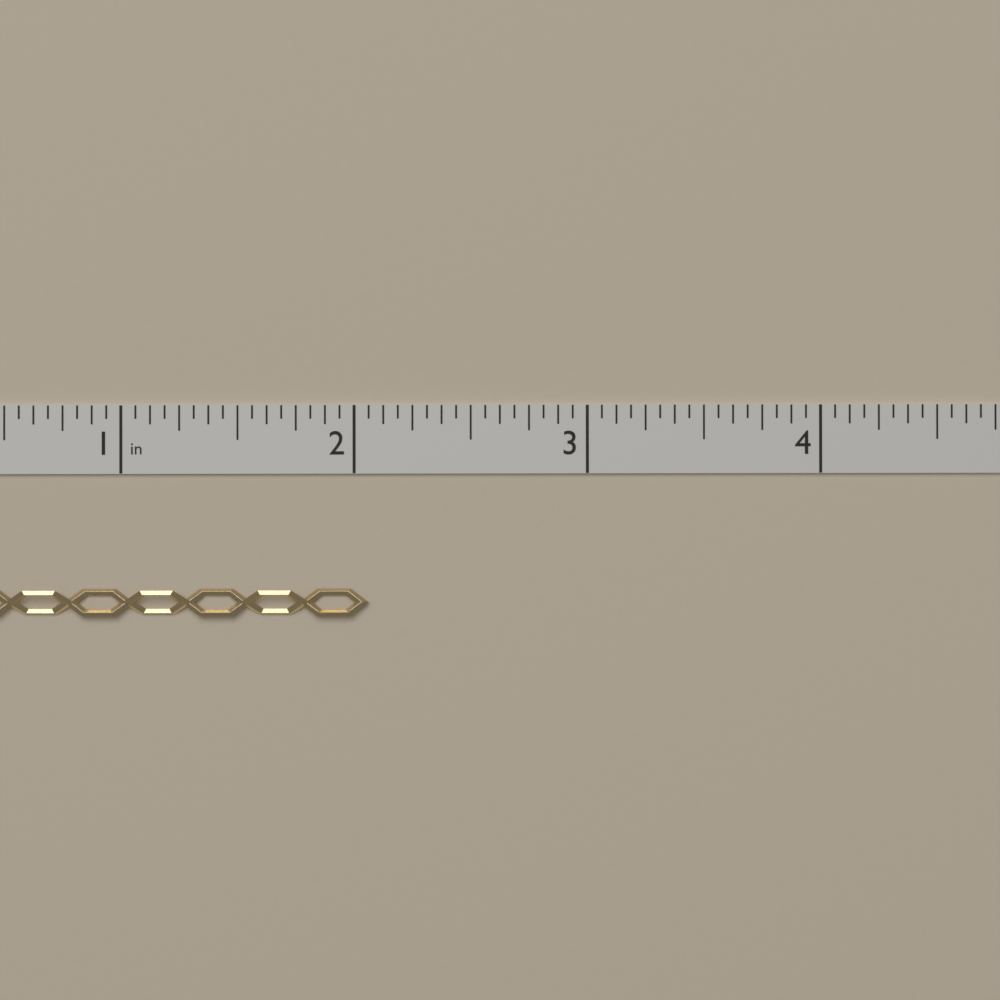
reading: 2.0625 in
